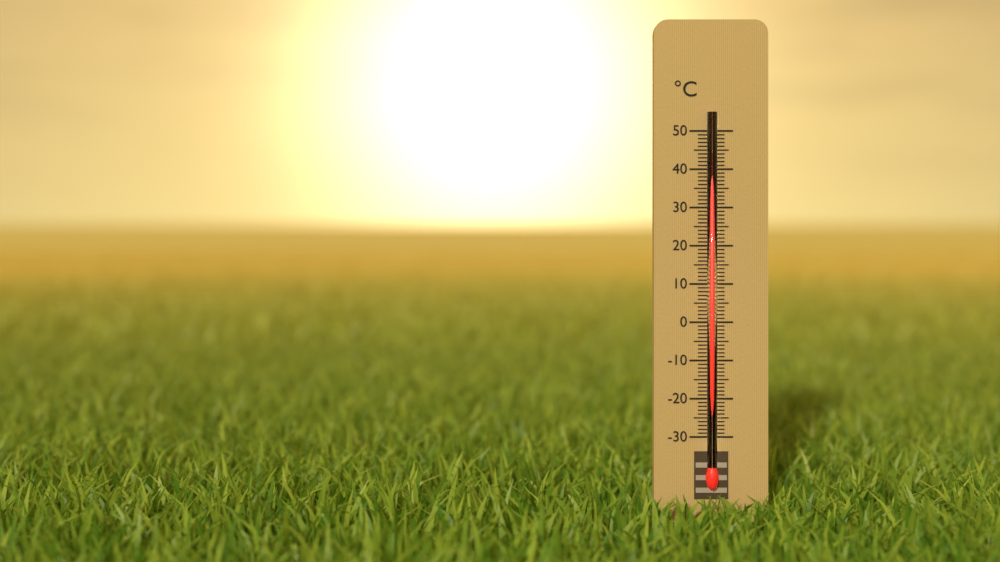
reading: 44 °C
